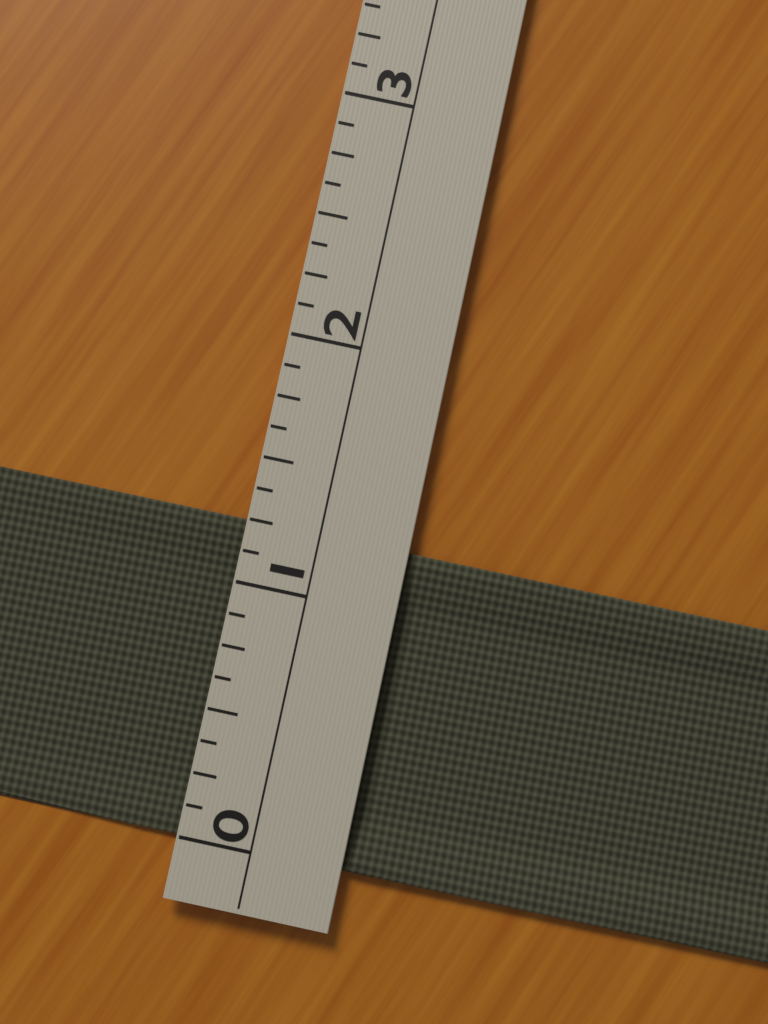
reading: 1.250 (no unit)
